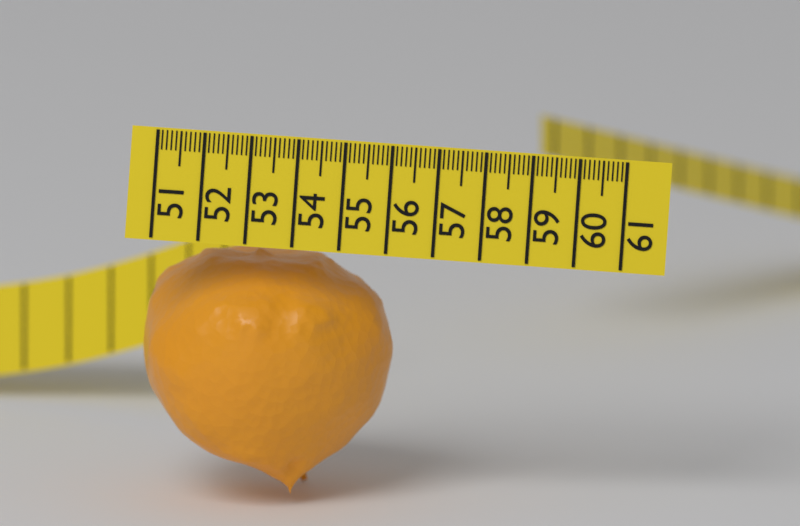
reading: 56.3 (no unit)
